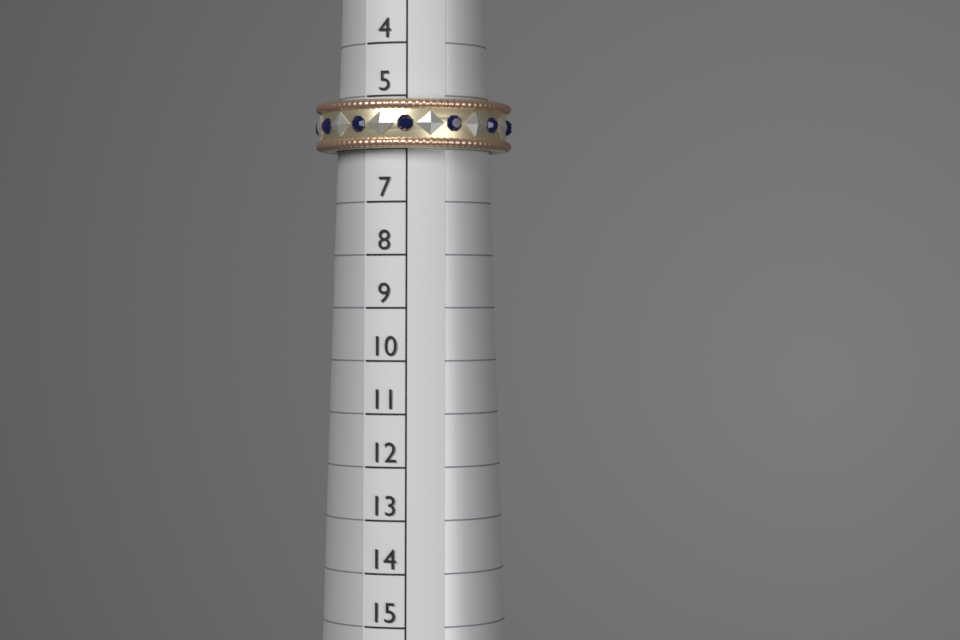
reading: 6 (no unit)
